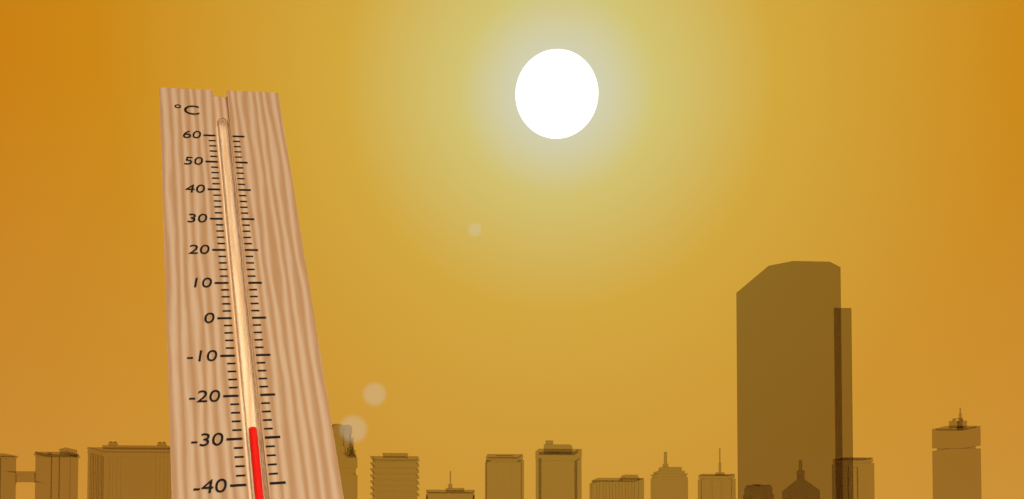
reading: -28 °C
